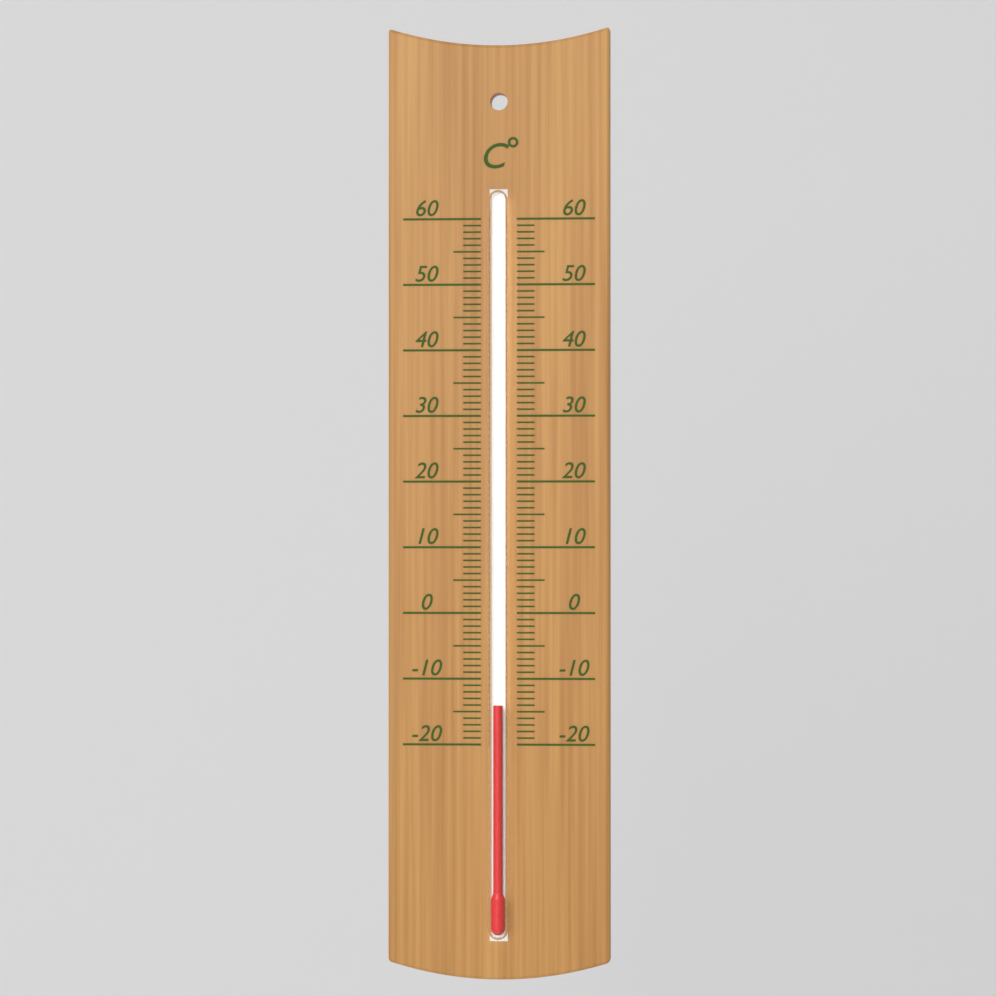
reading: -14 °C
